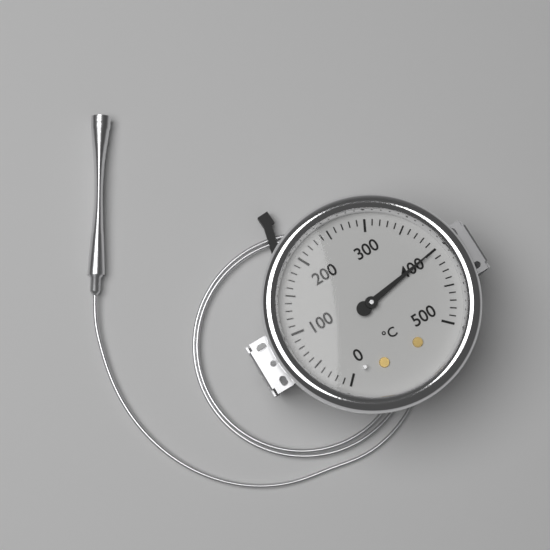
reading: 400 °C
